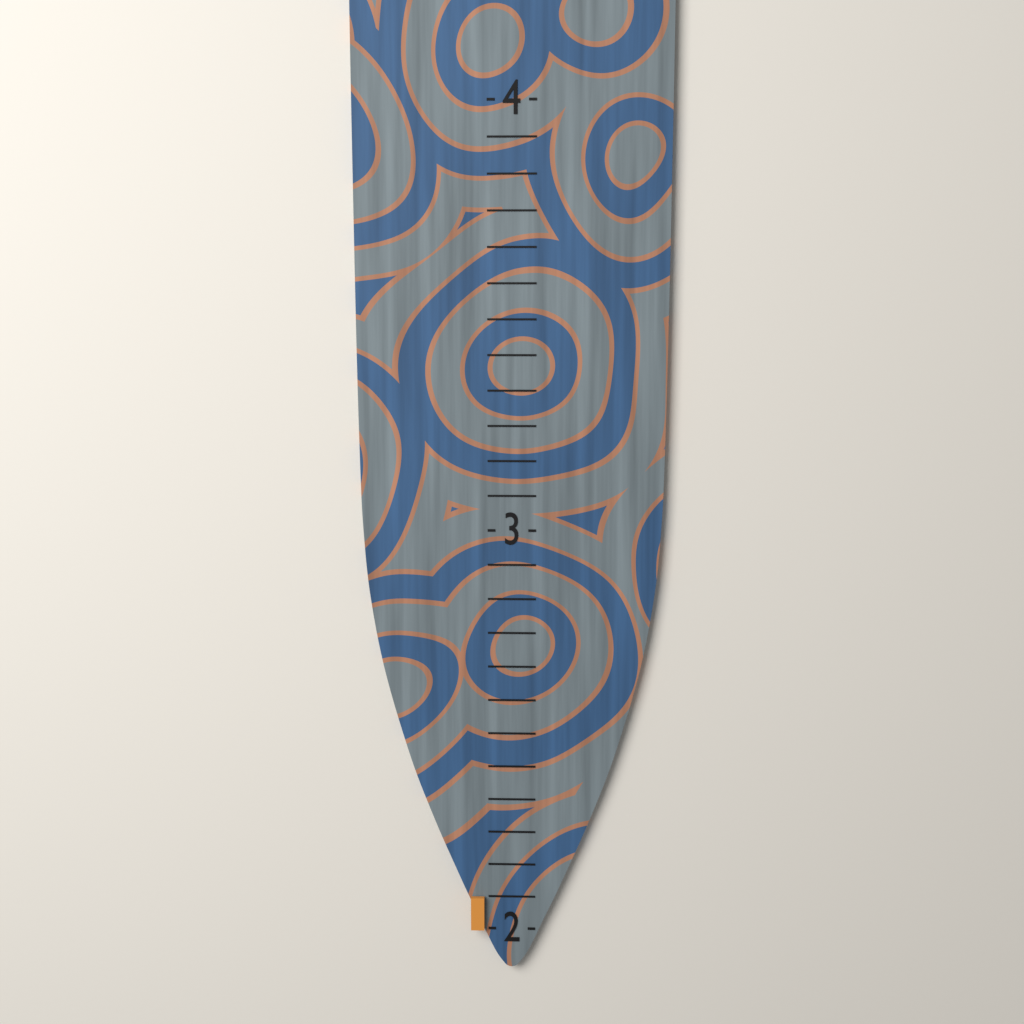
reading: 2.083333 (no unit)
